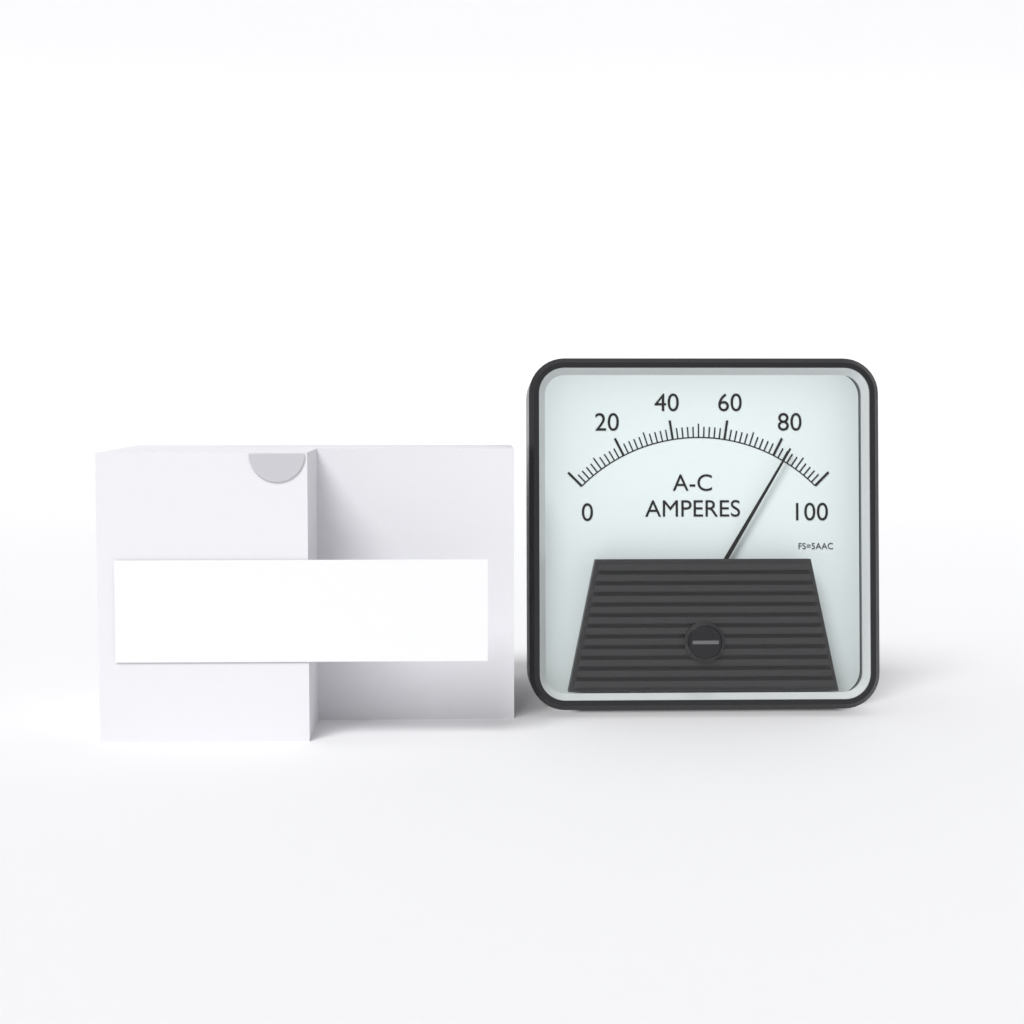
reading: 84 A
